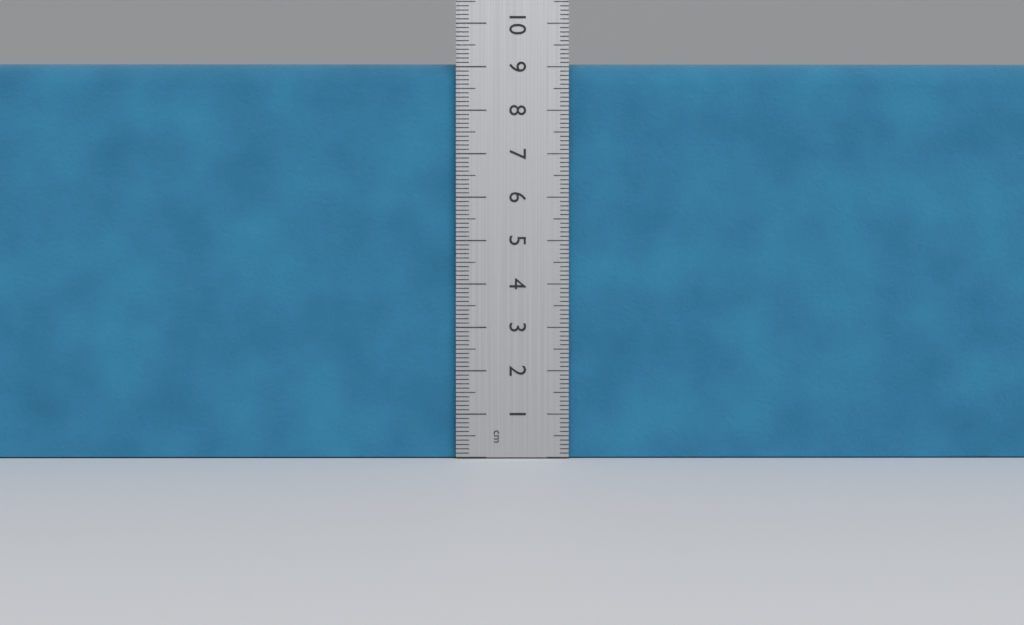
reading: 9.1 cm
